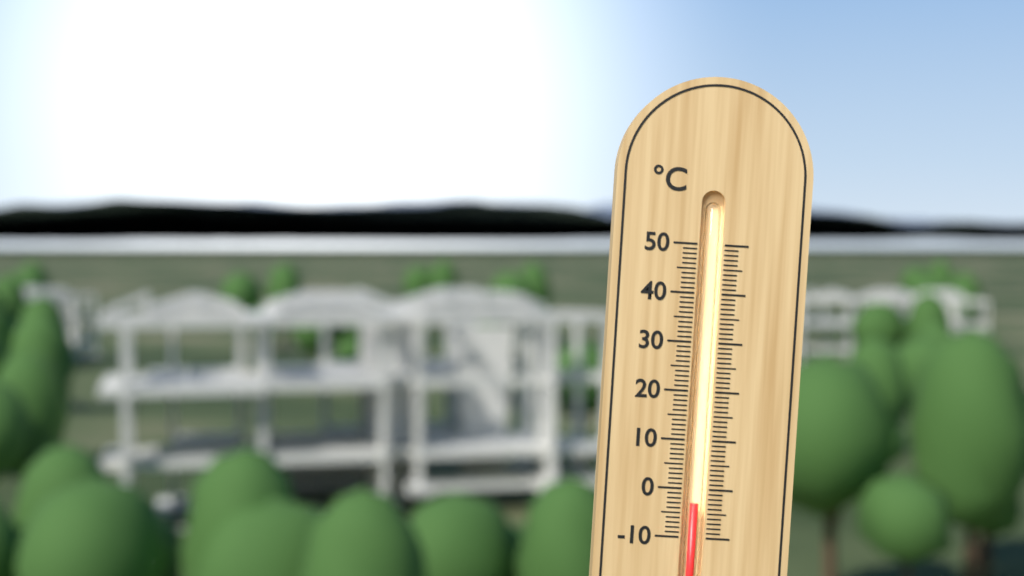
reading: -3 °C
